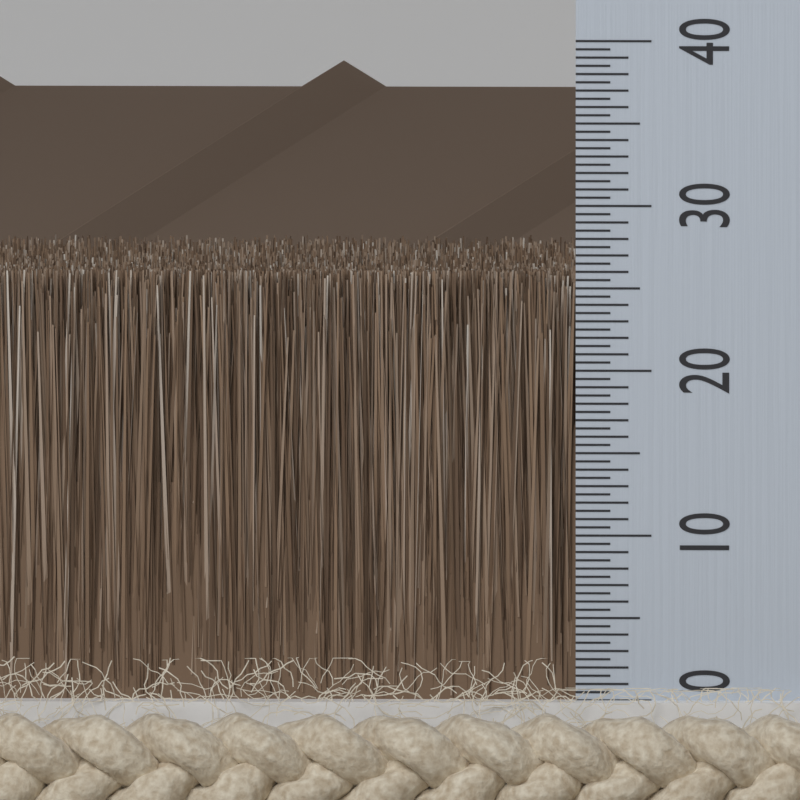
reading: 26.0 (no unit)
